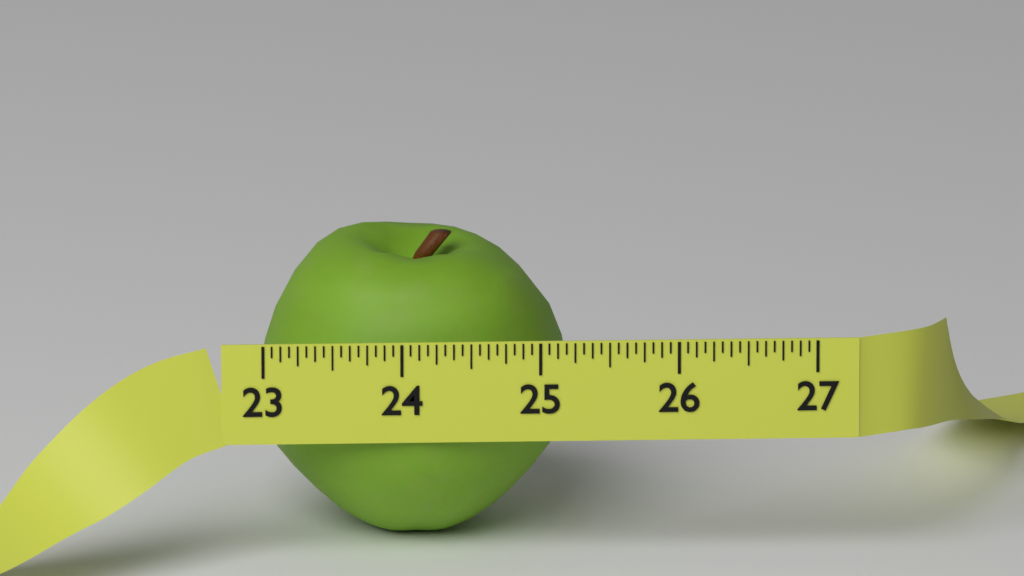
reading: 25.2500 (no unit)
